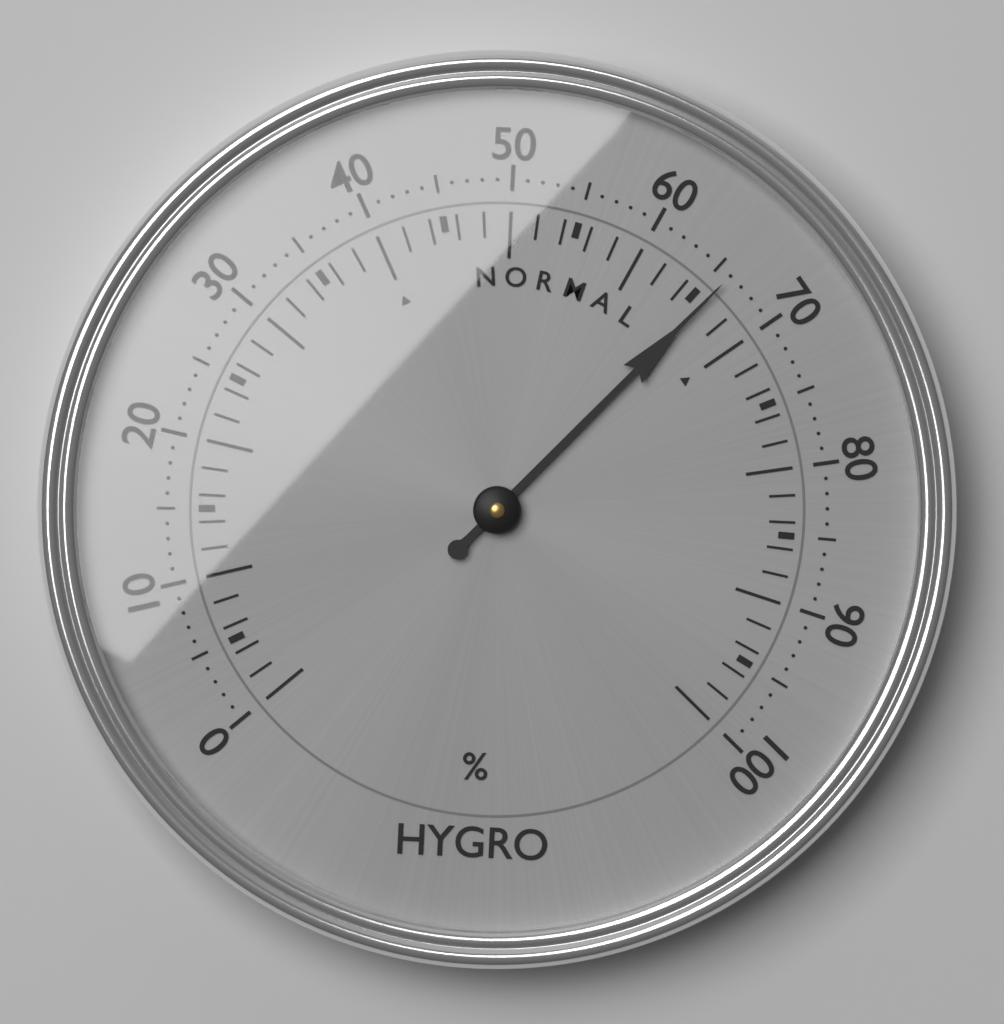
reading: 66 %
